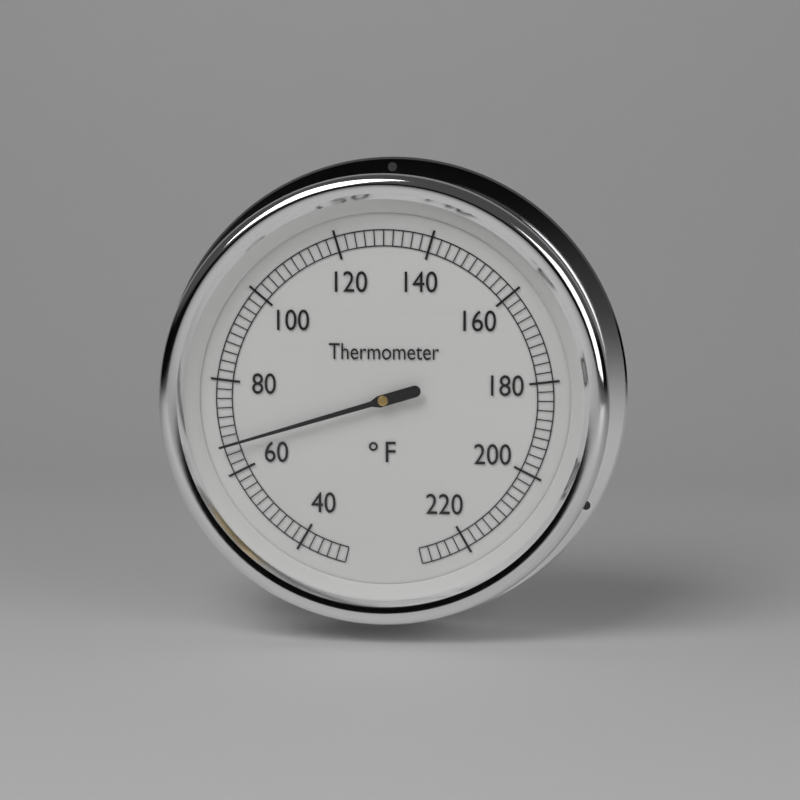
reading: 66 °F
